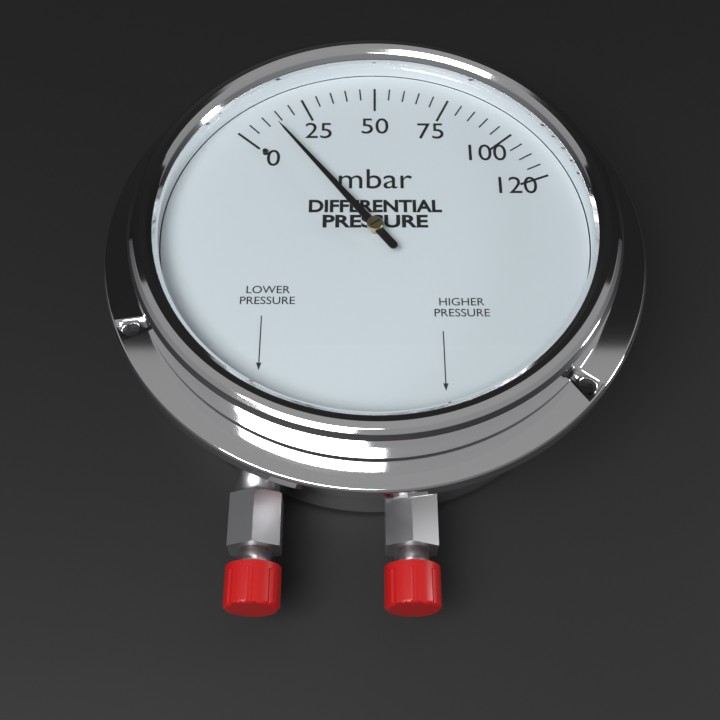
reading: 12 mbar
